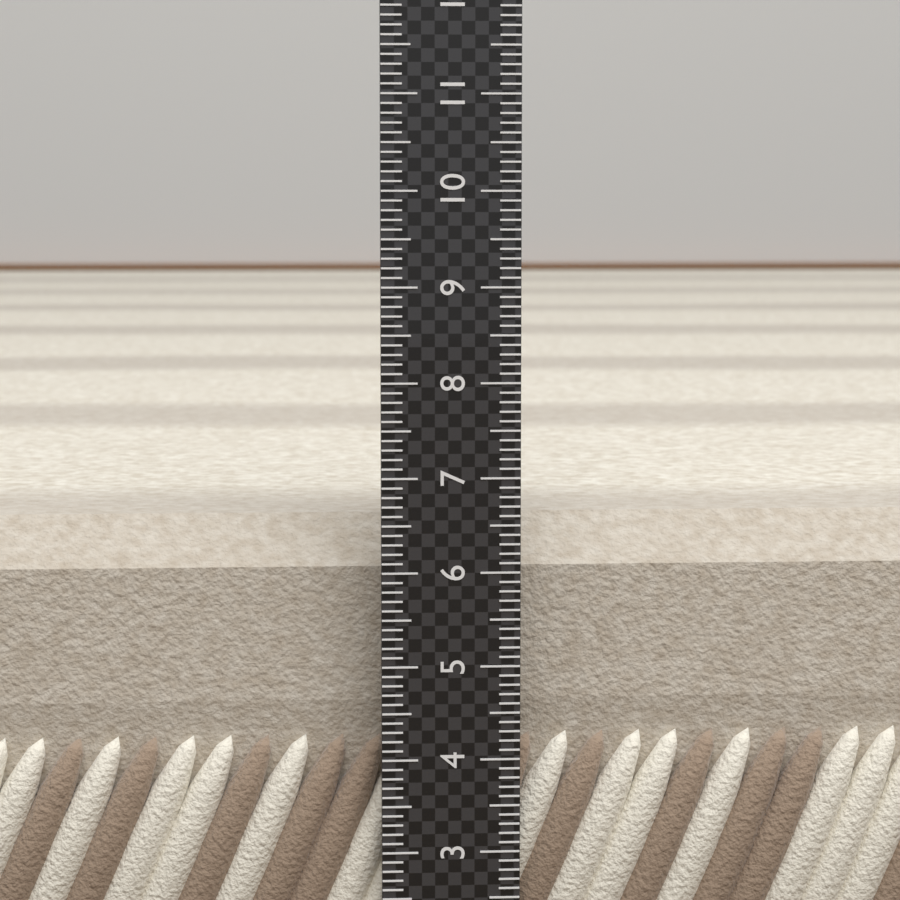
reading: 6.5 (no unit)
